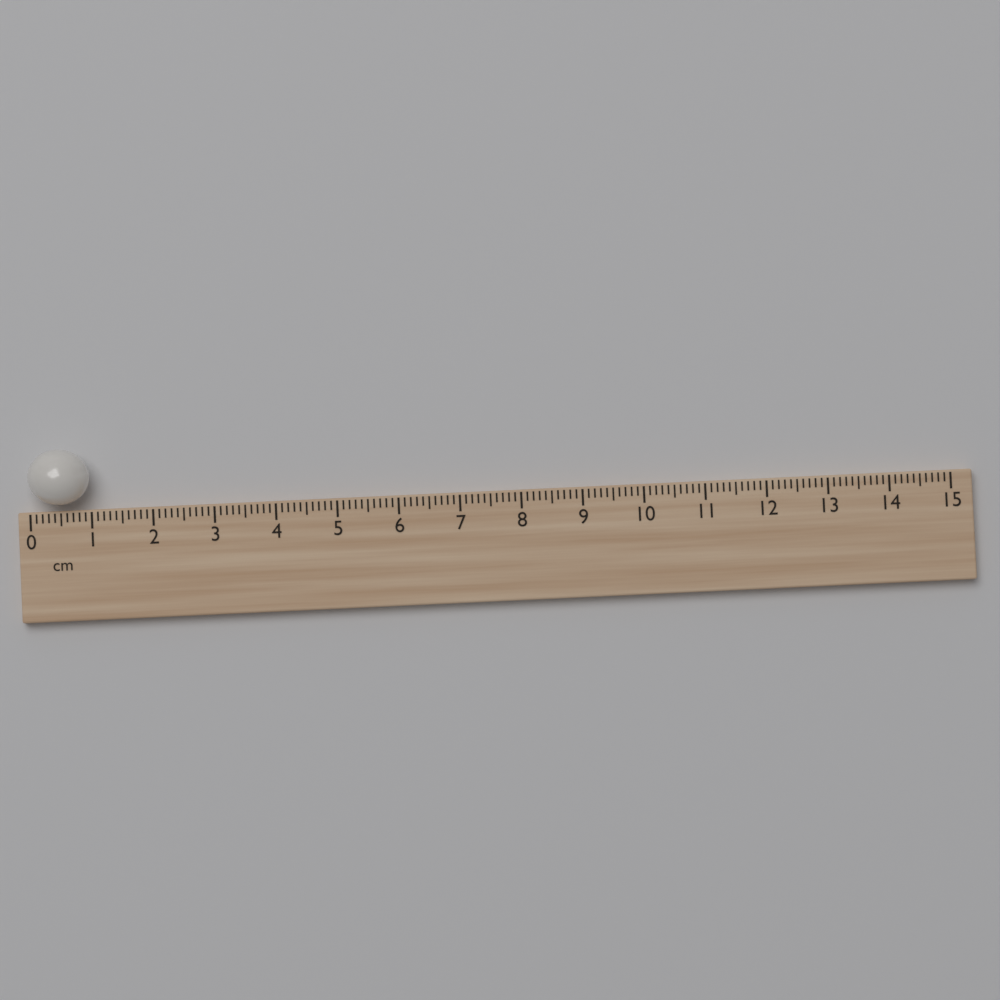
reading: 1.0 cm
